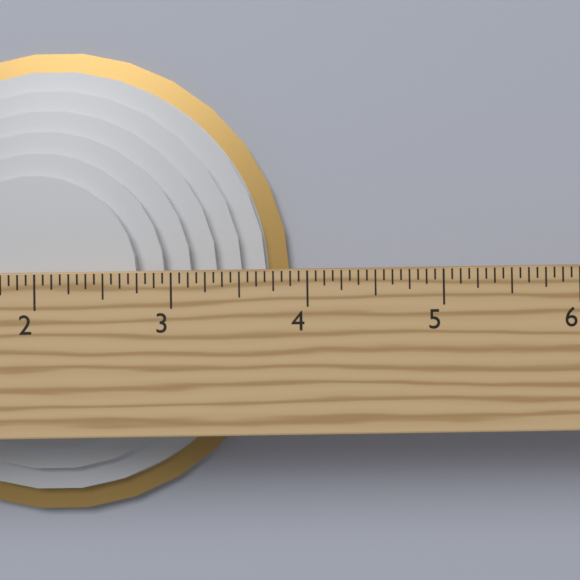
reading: 3.8750 in
